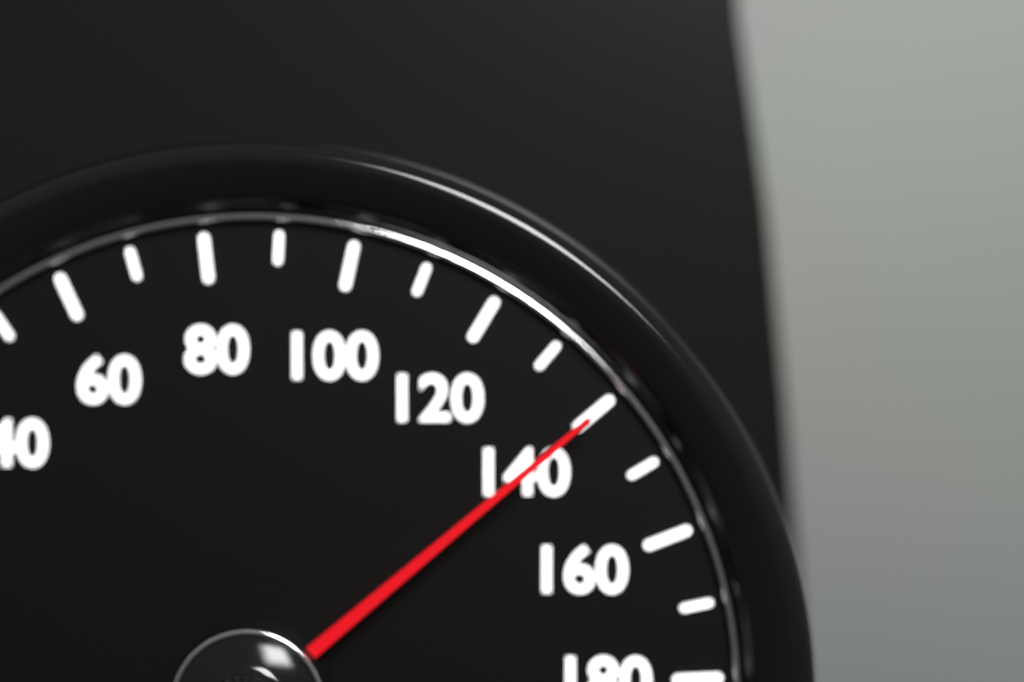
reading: 140 km/h
